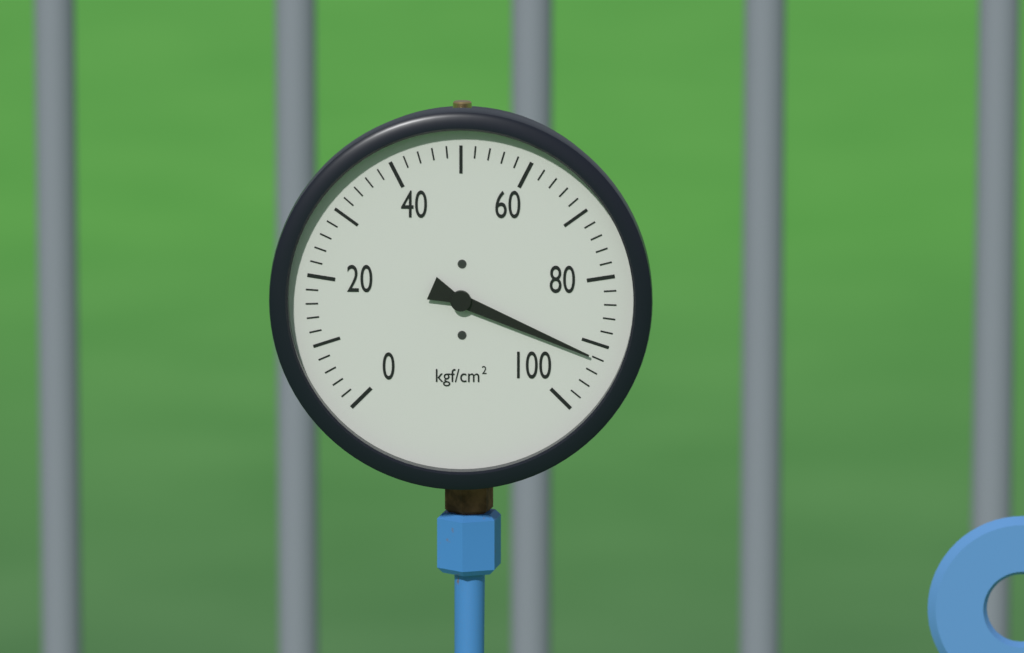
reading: 92 kgf/cm²
